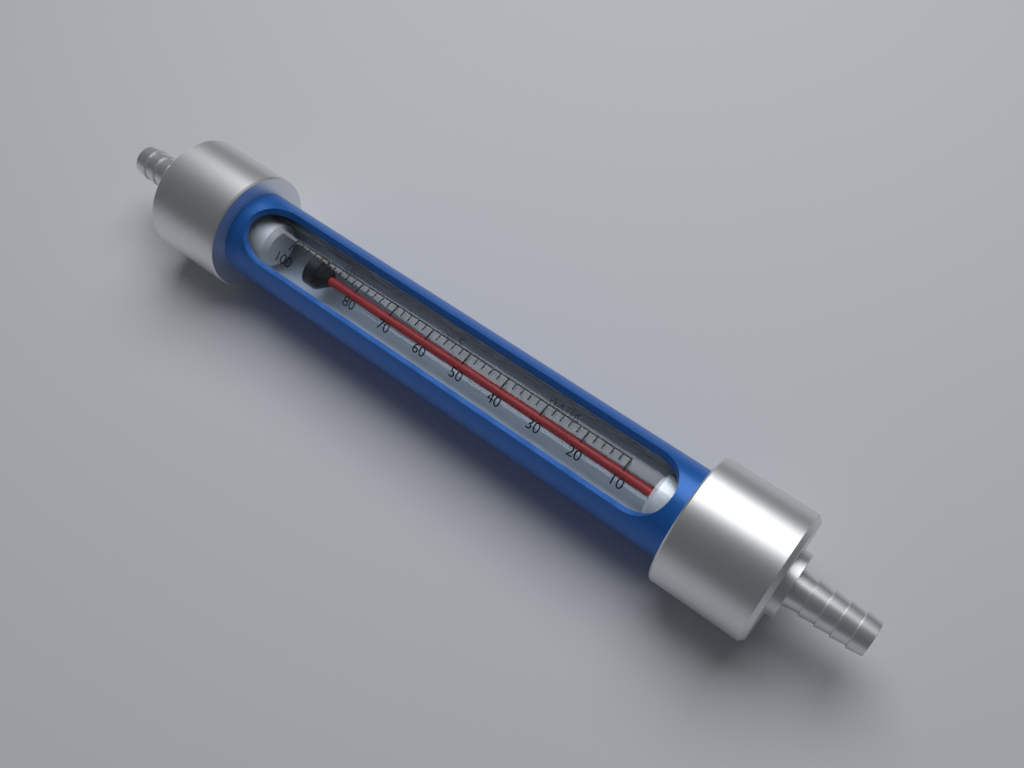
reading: 96 L/h
